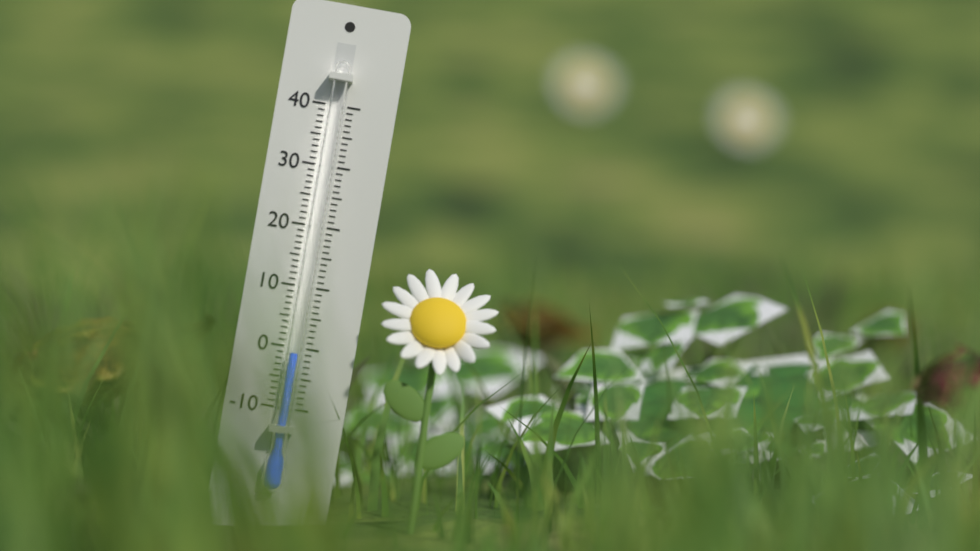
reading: -1 (no unit)
